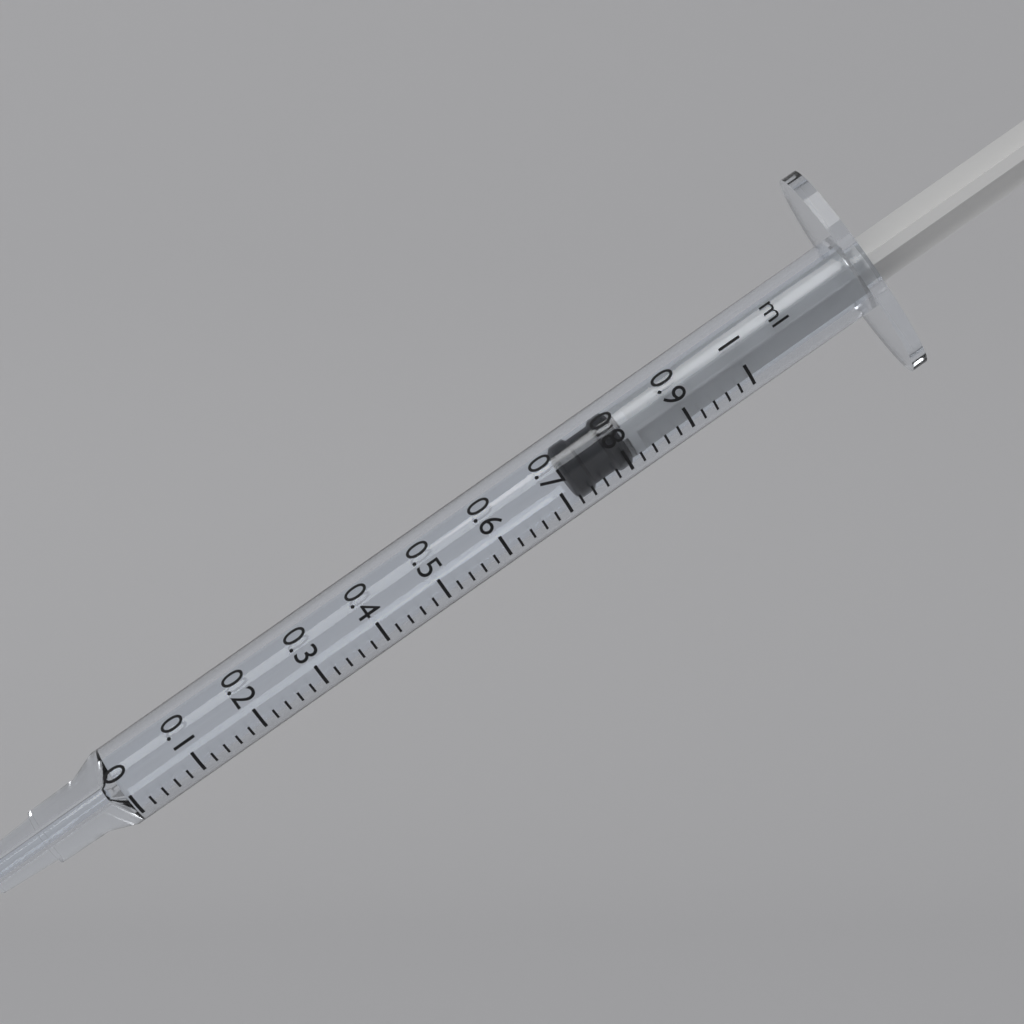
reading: 0.72 ml
